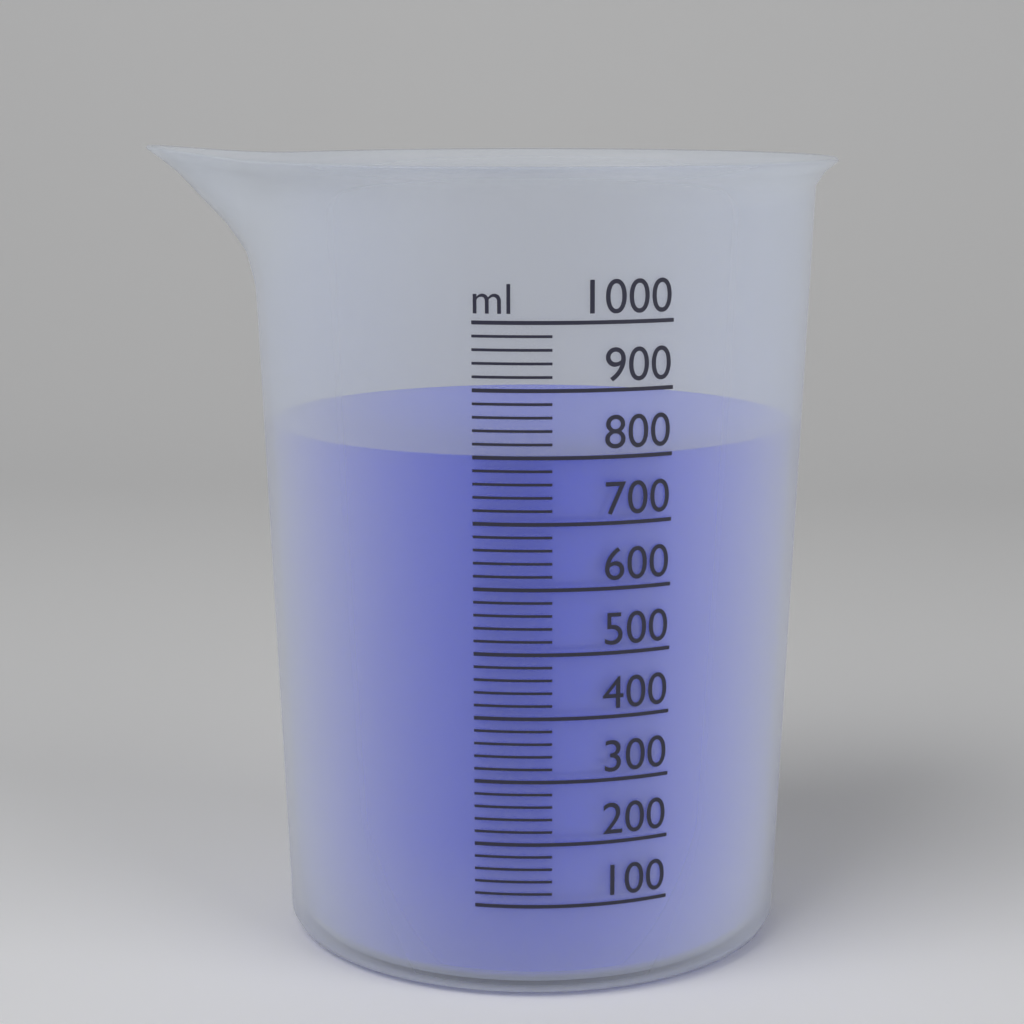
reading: 800 ml
